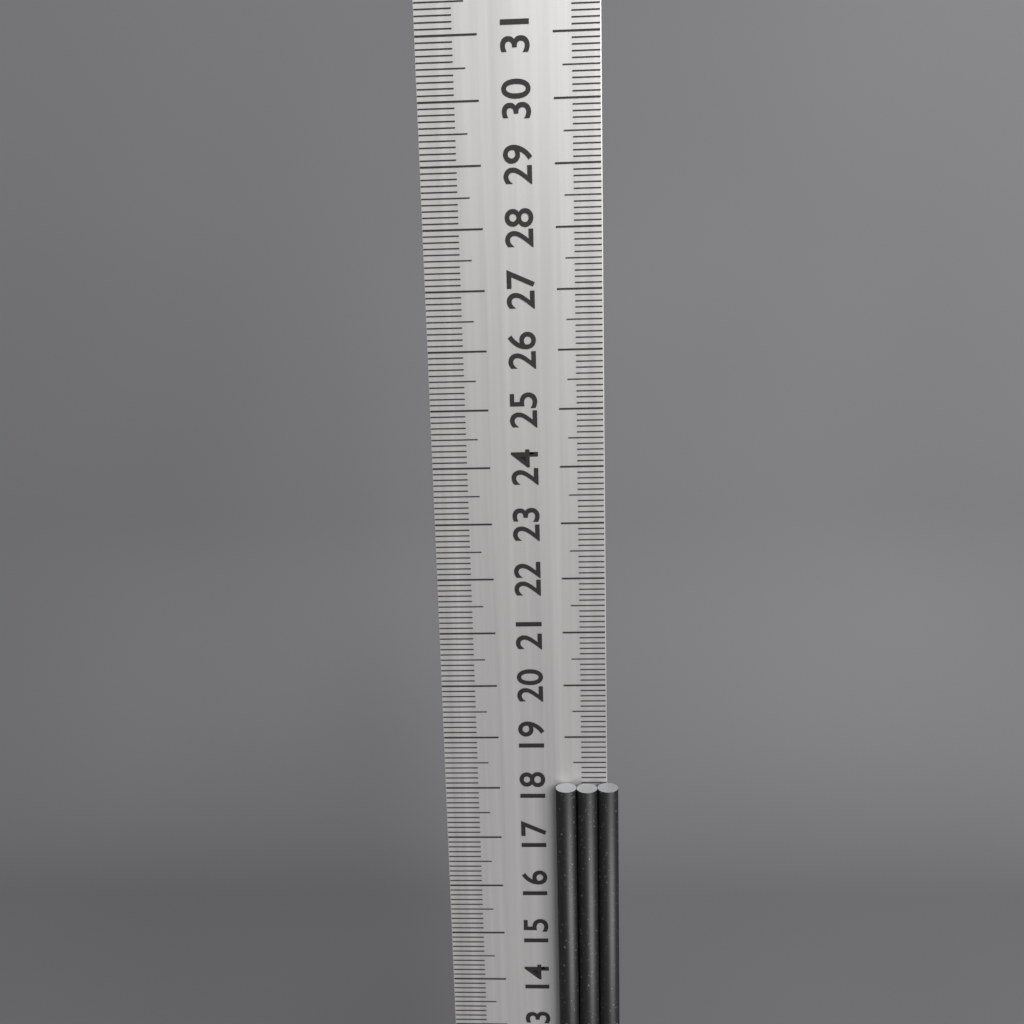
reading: 18.1 cm
